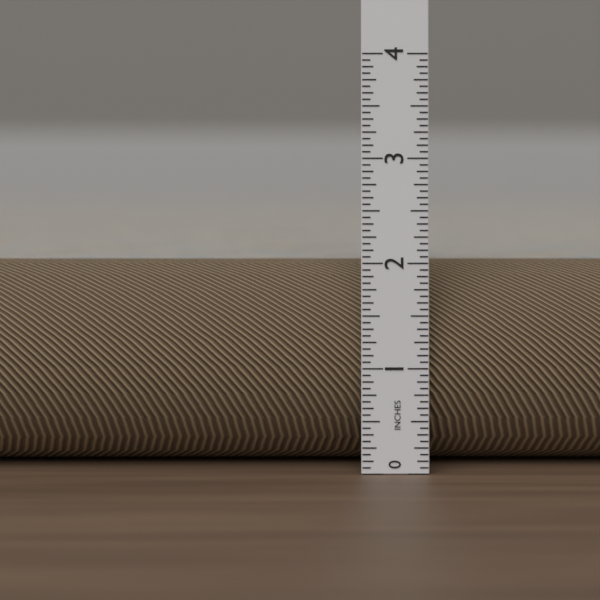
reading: 2.0000 in
